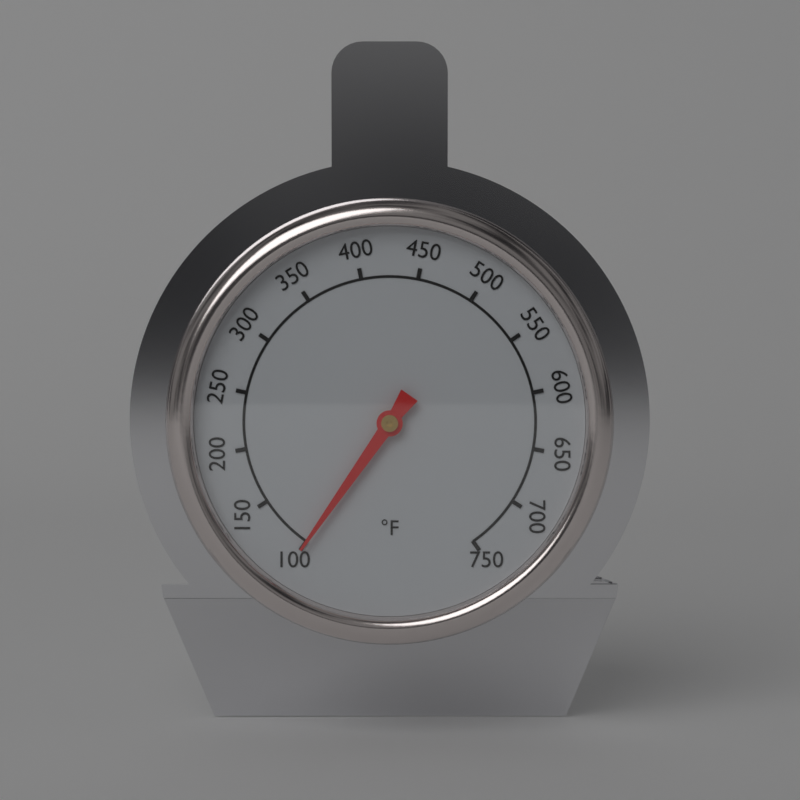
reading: 100 °F
